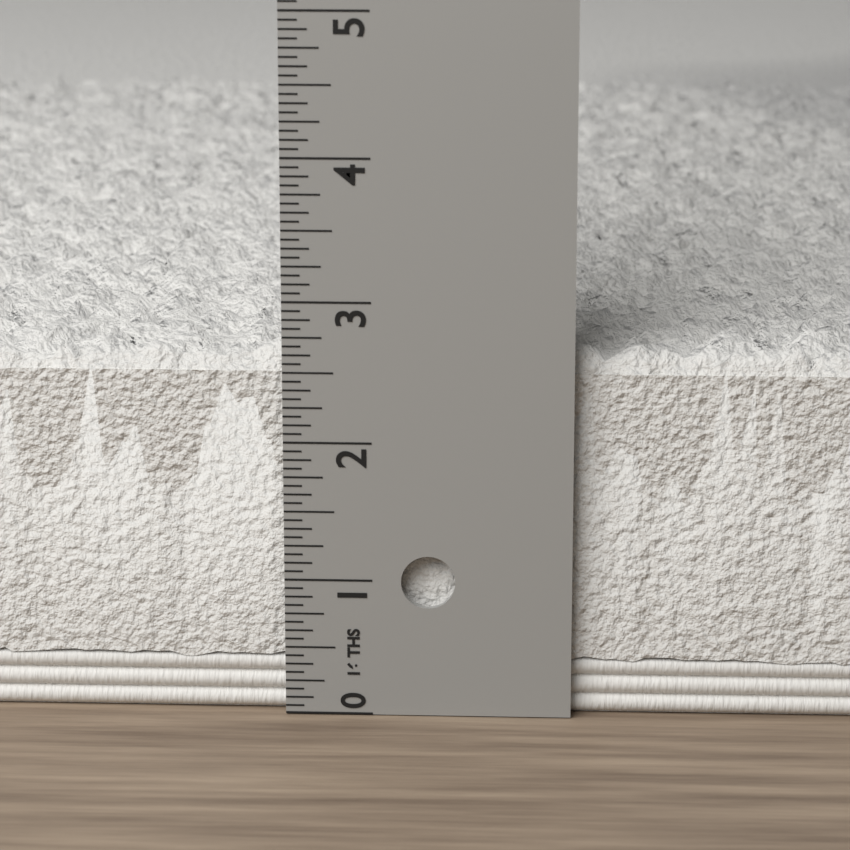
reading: 2.7500 in
